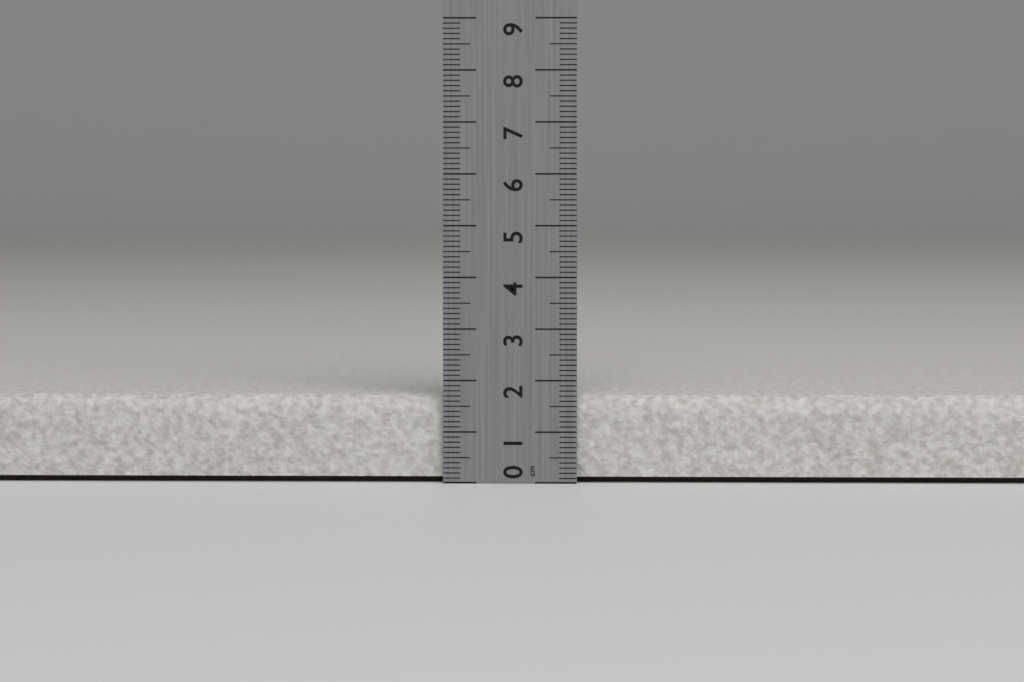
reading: 1.7 cm
